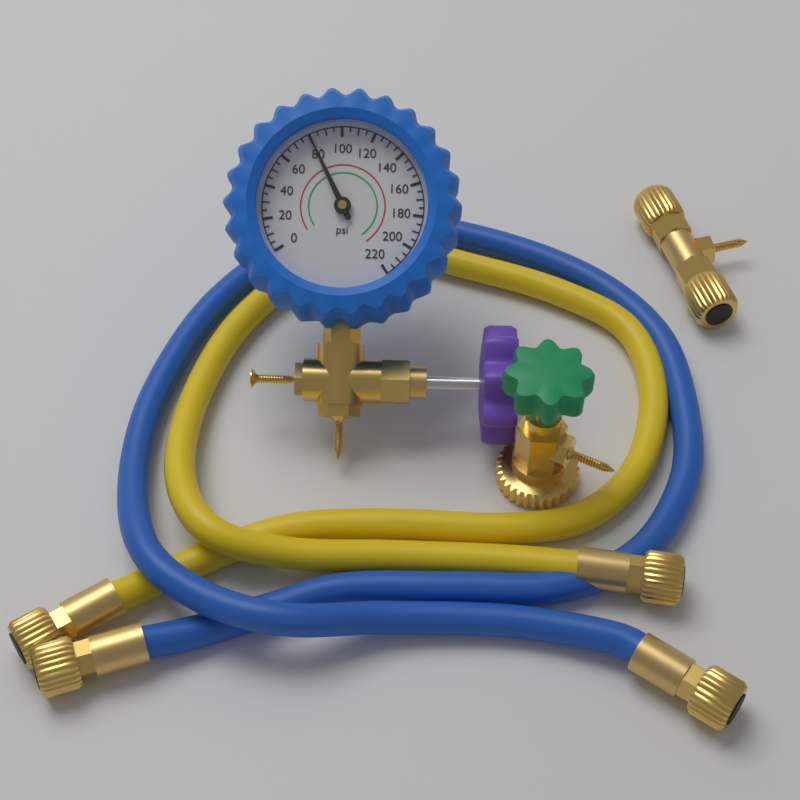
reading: 80 psi
